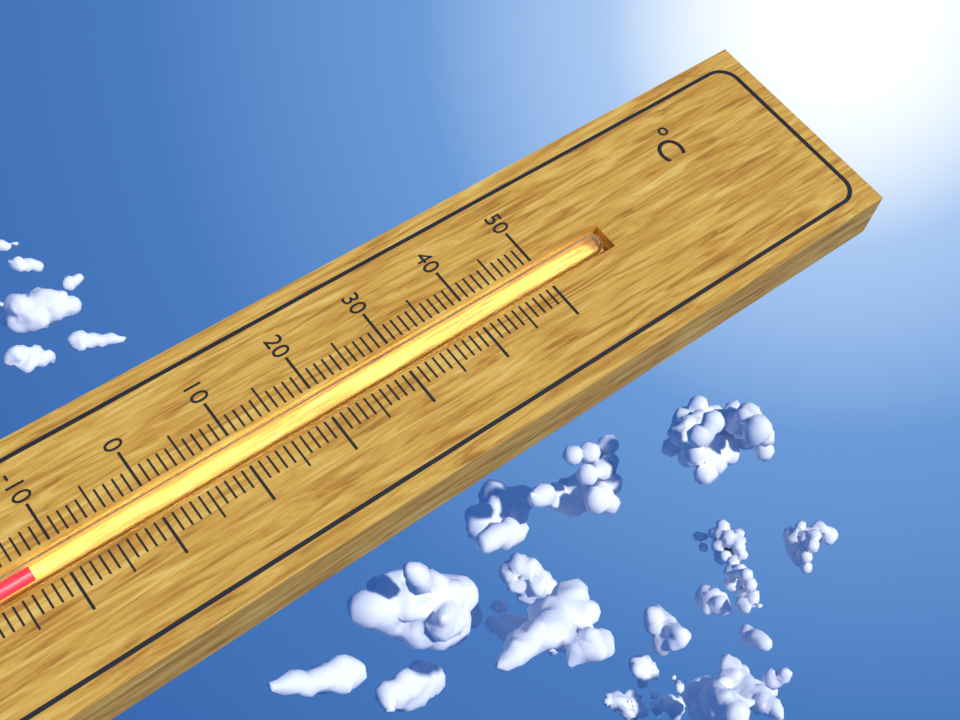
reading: -13 °C
